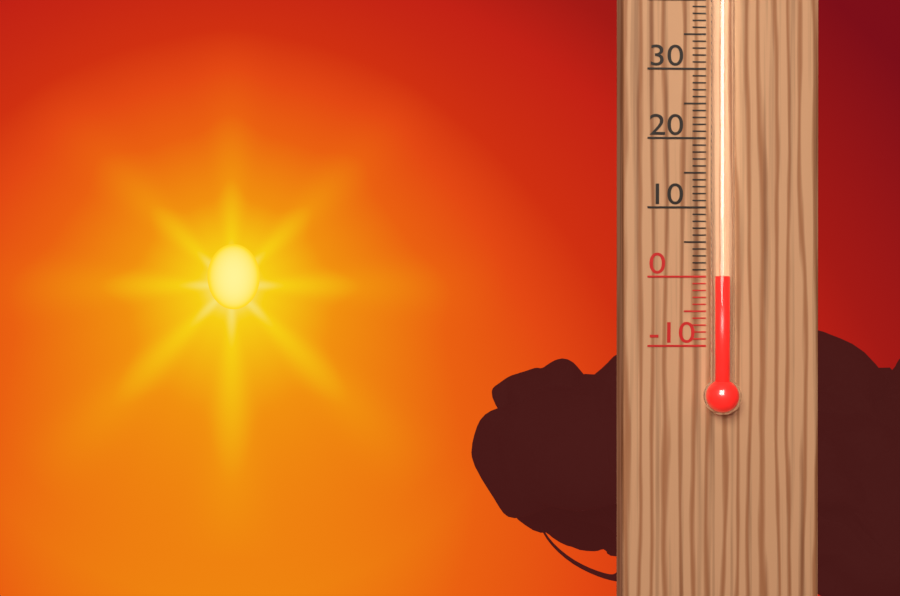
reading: 0 °C
